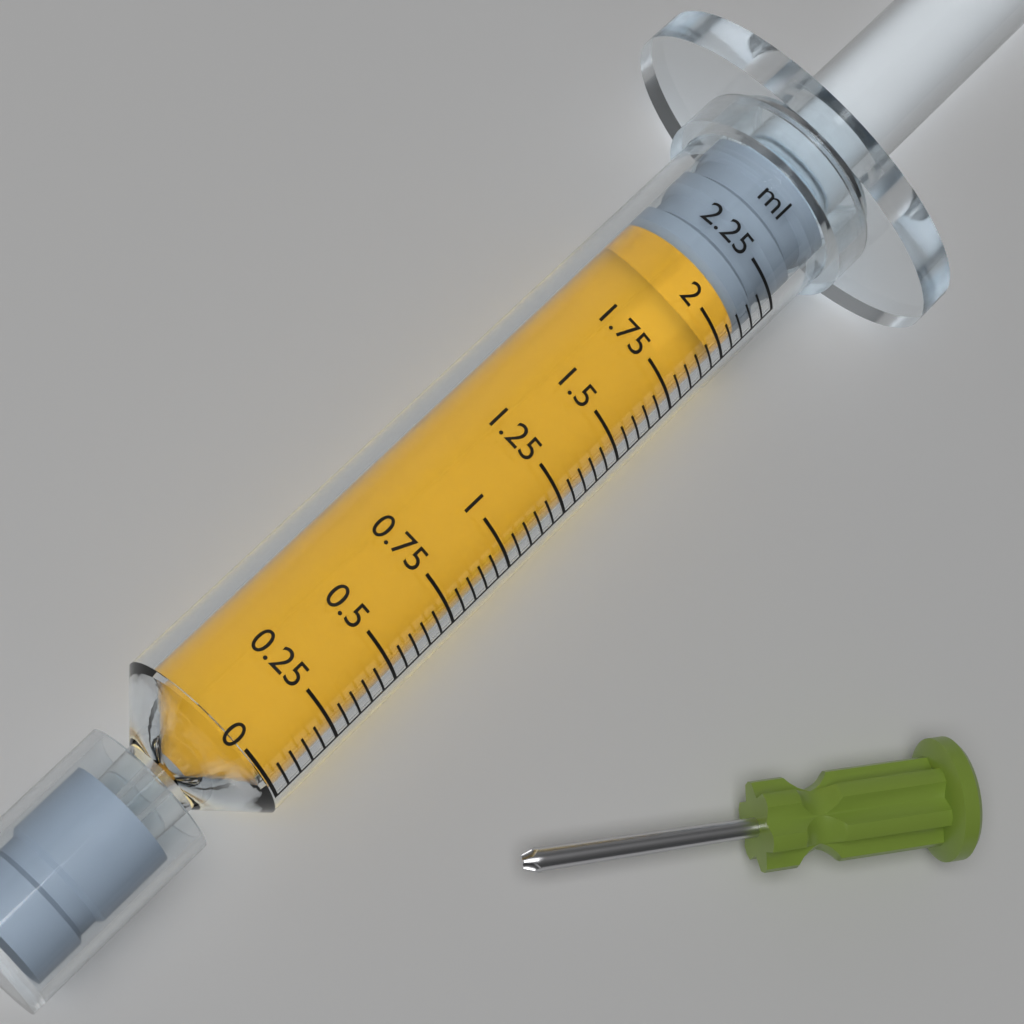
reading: 2.10 ml
